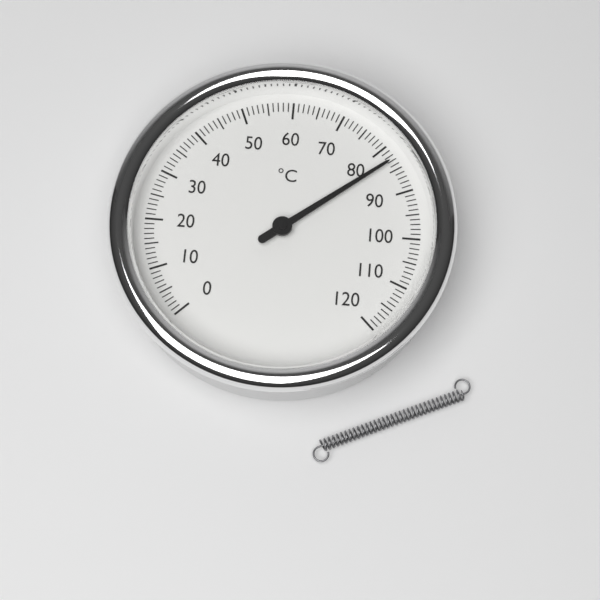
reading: 83 °C
